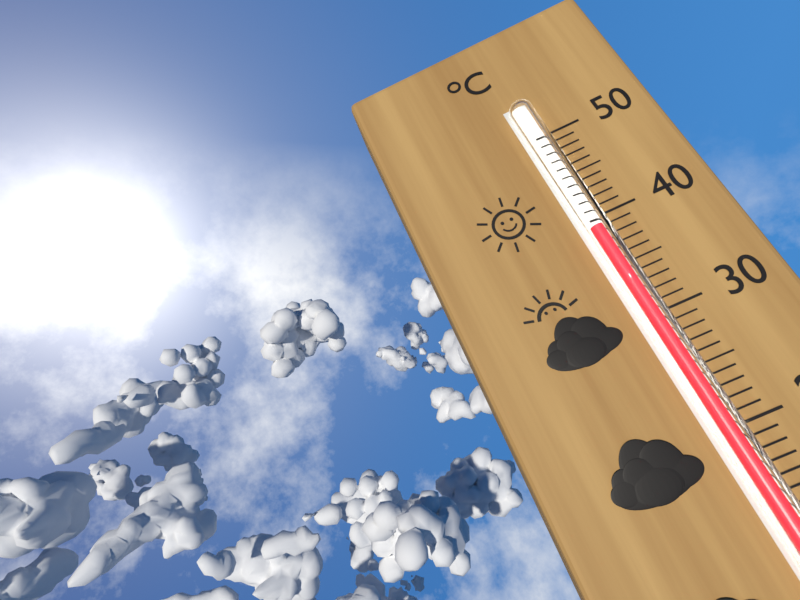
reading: 39 °C
